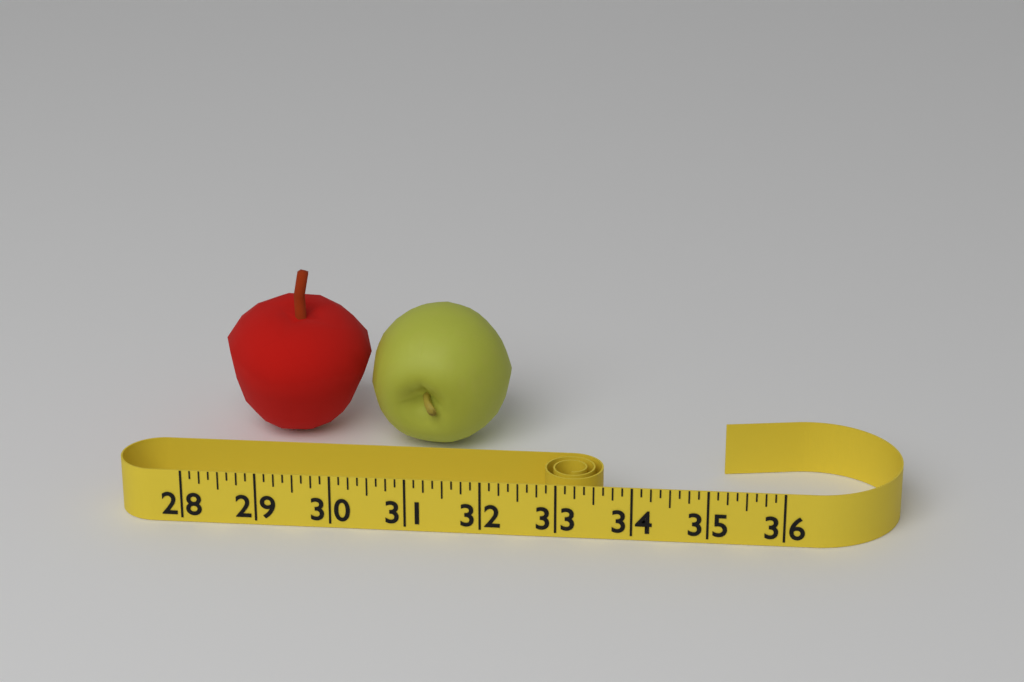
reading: 32.125 (no unit)
